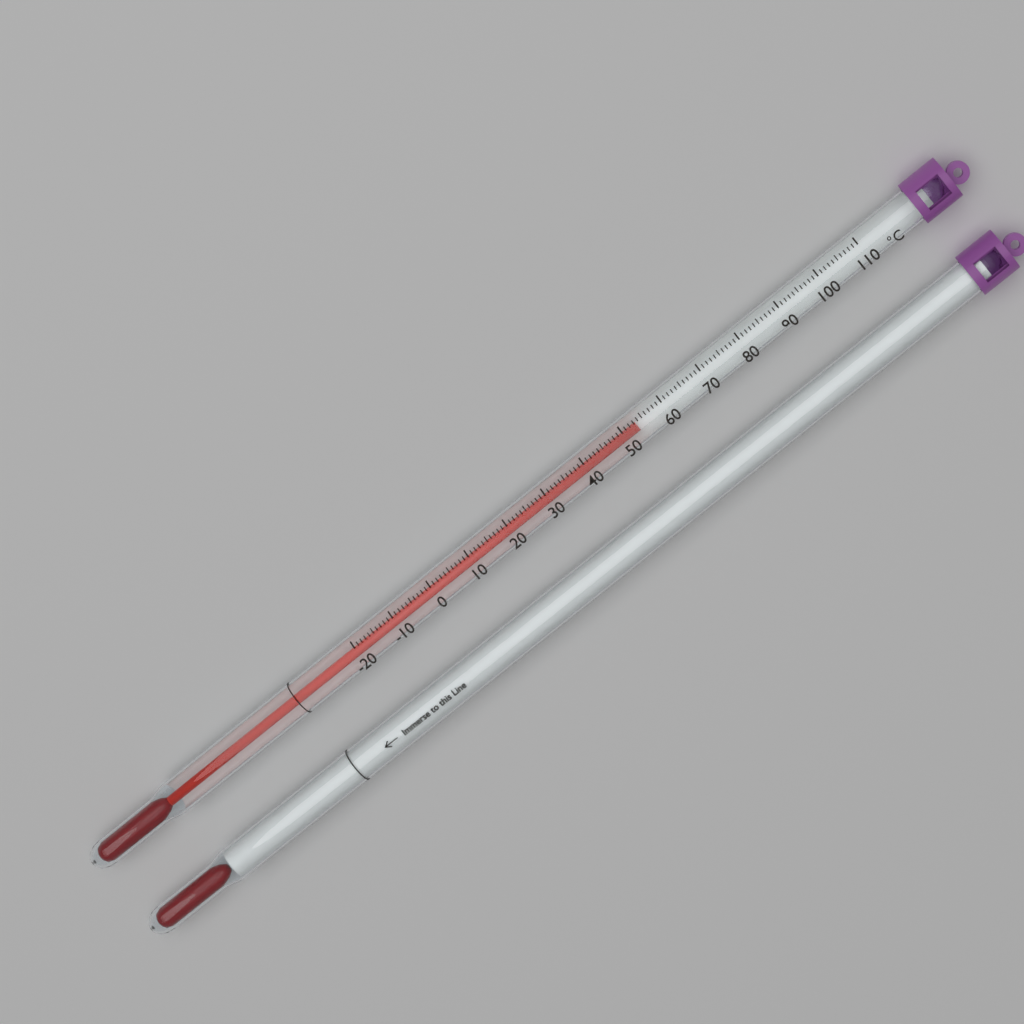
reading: 53 °C
